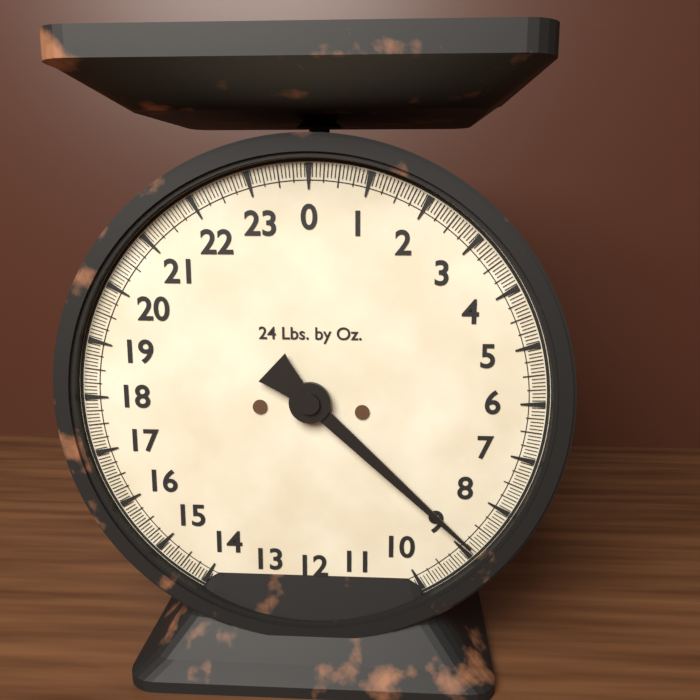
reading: 8.8750 lb
